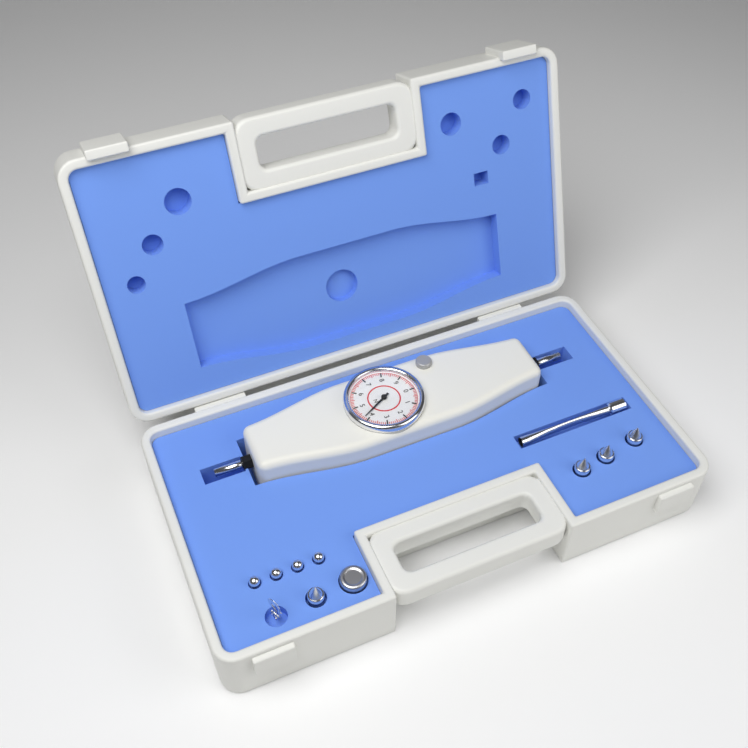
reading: 4.2 N
